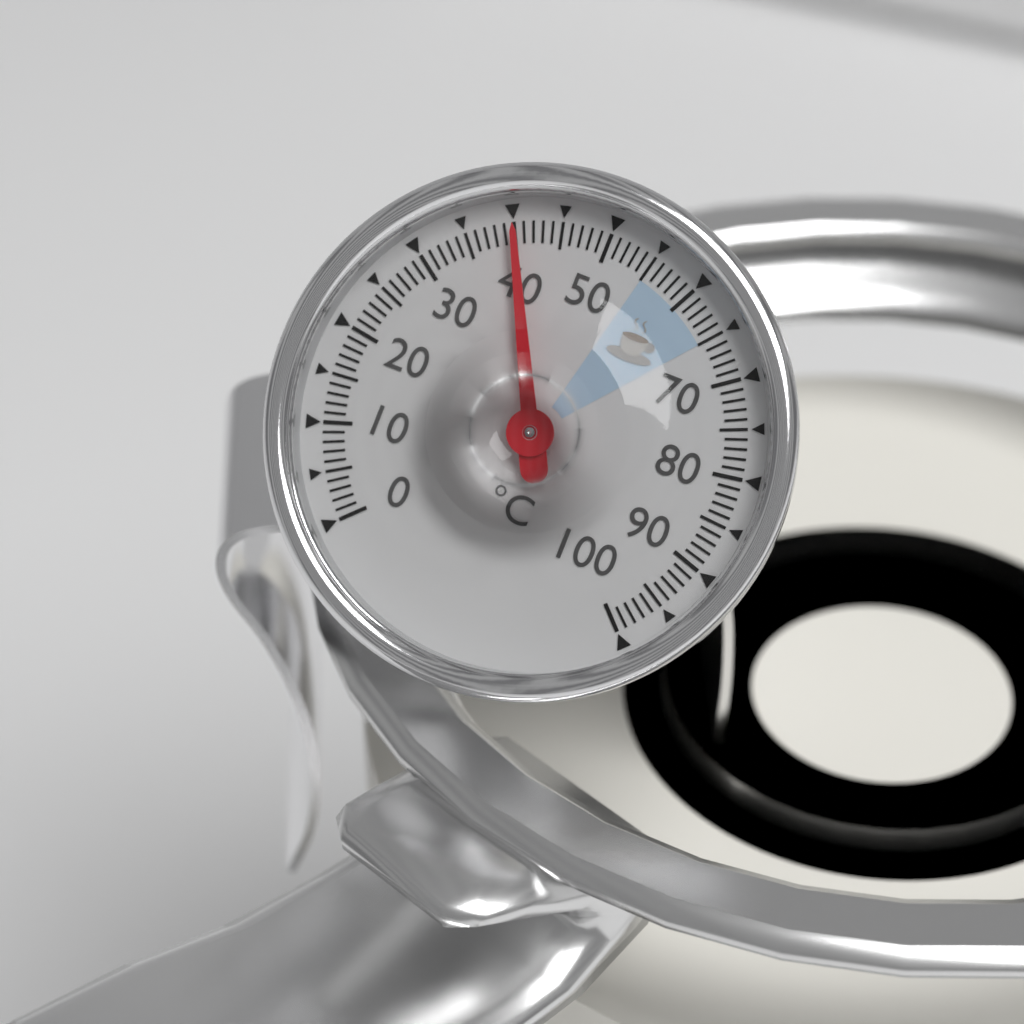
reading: 40 °C
